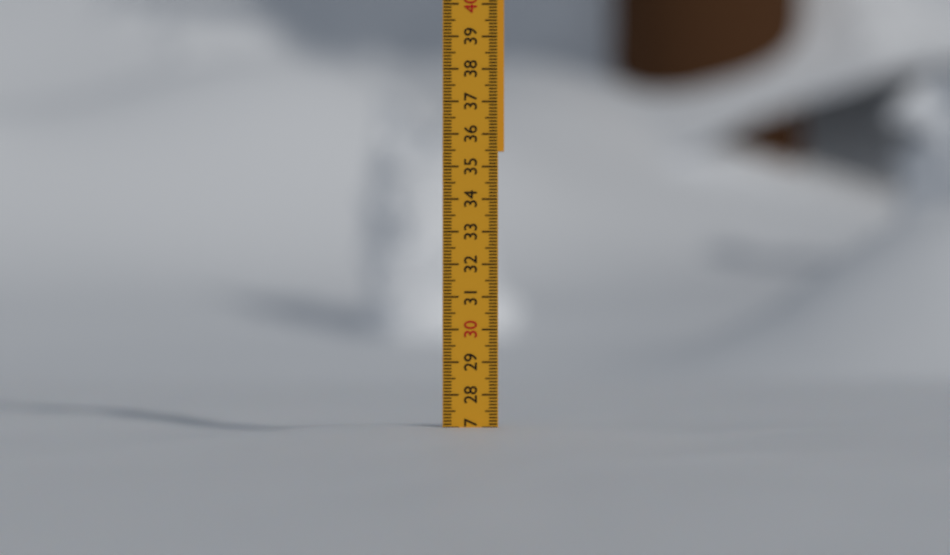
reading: 27.0 (no unit)
